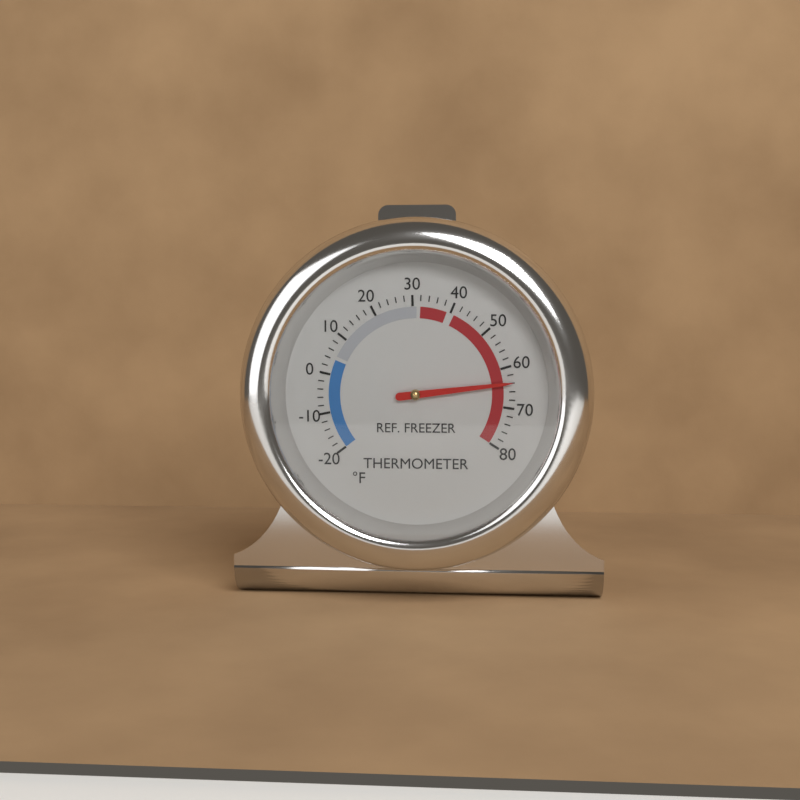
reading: 64 °F
